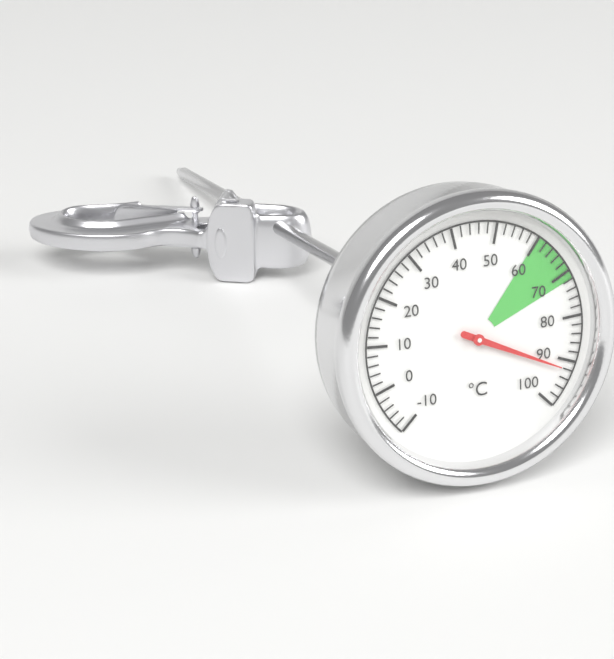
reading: 92 °C
